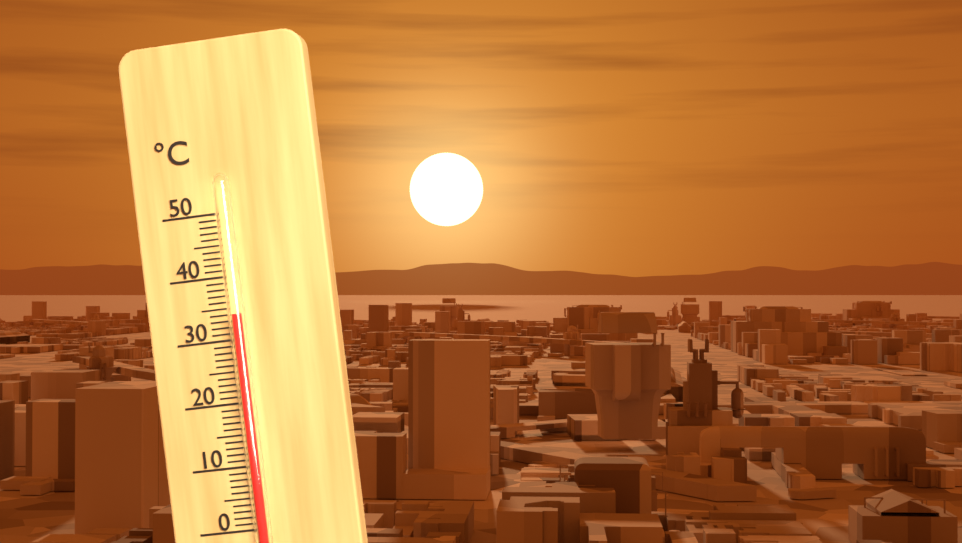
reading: 34 °C
